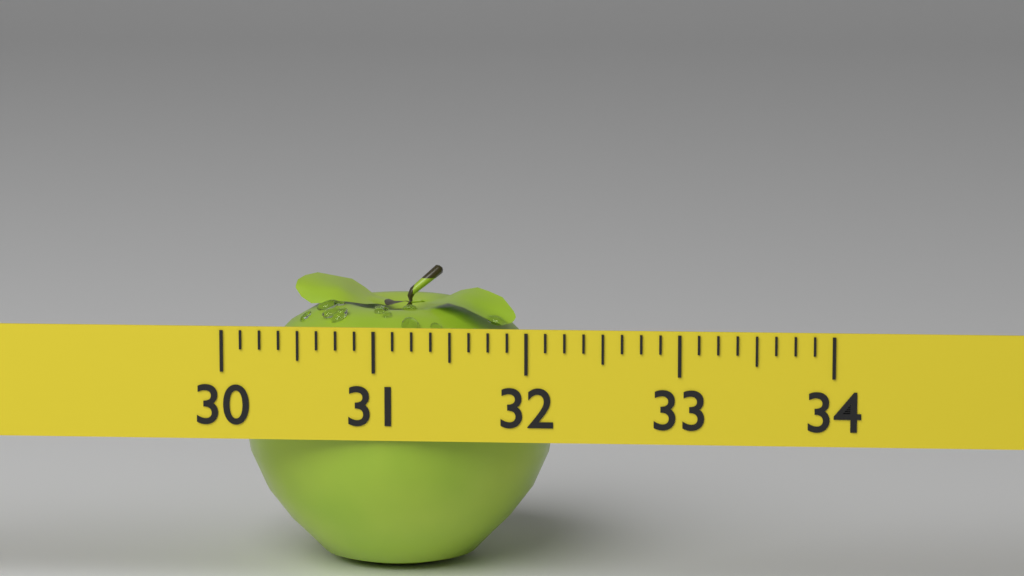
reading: 32.125 (no unit)
